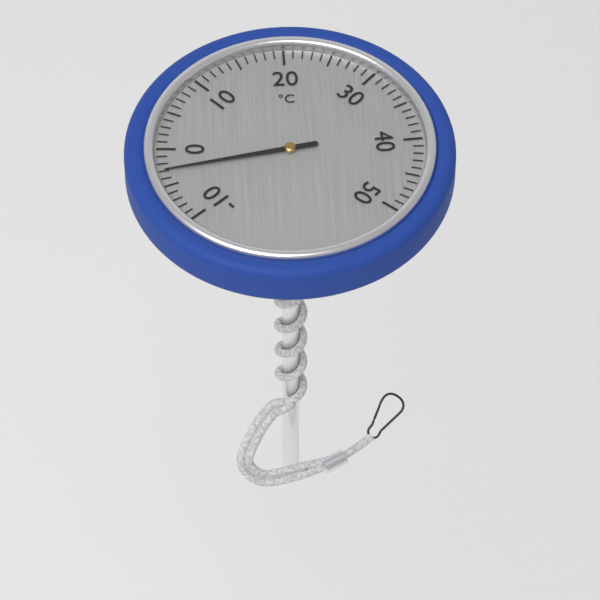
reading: -3 °C
